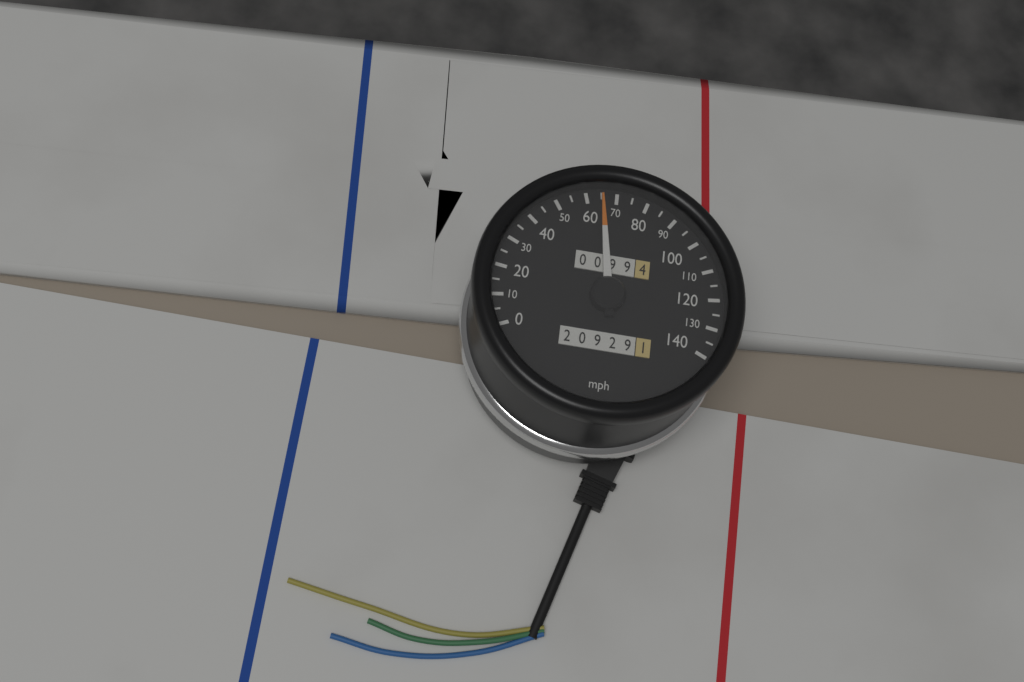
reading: 65 mph
